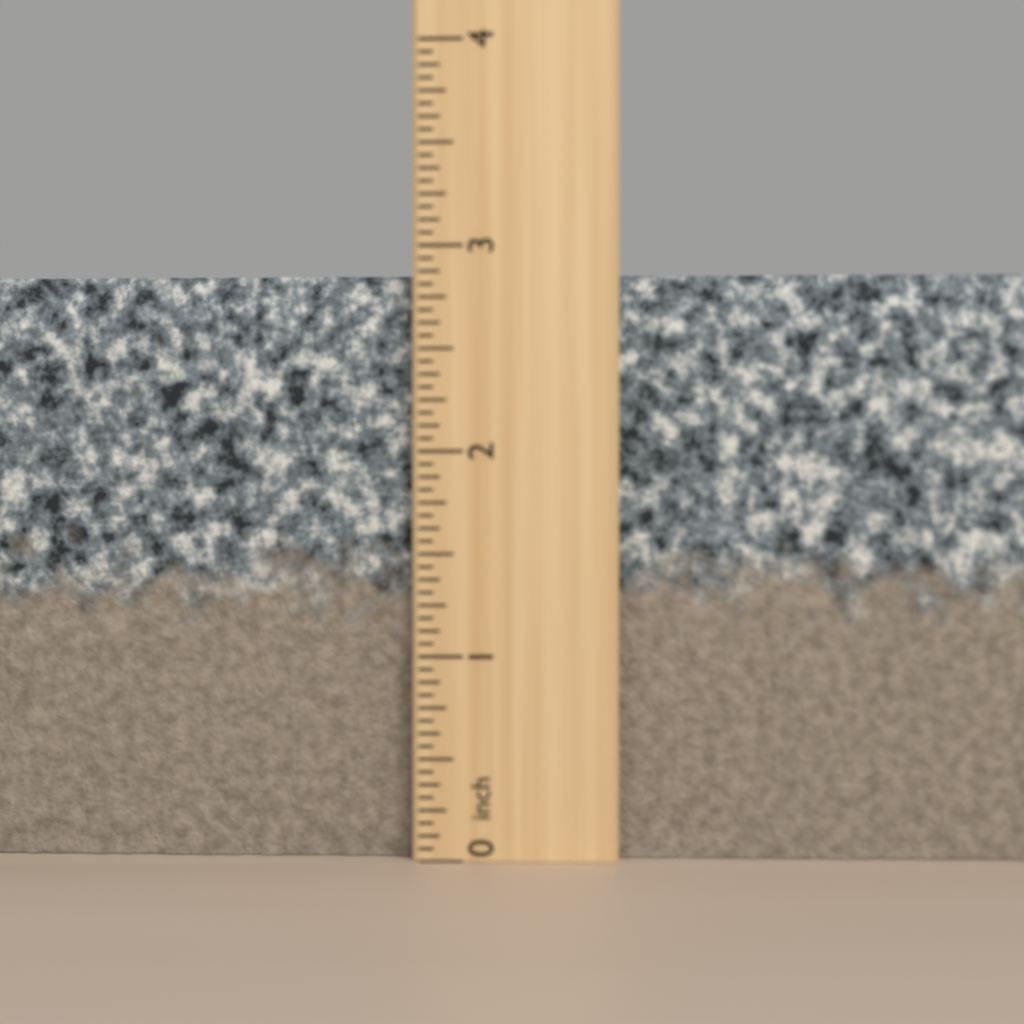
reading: 2.8750 inch
